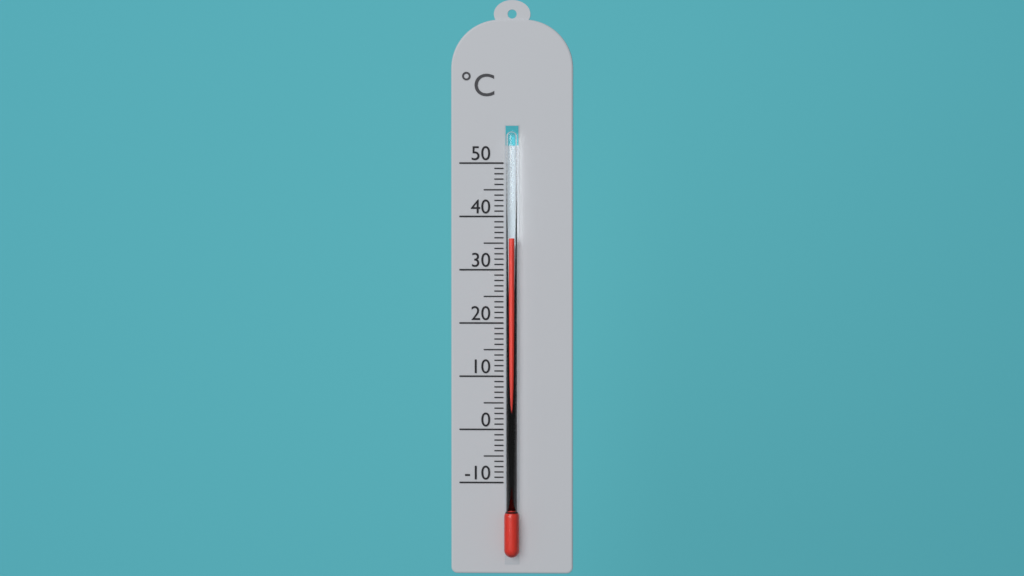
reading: 36 °C
